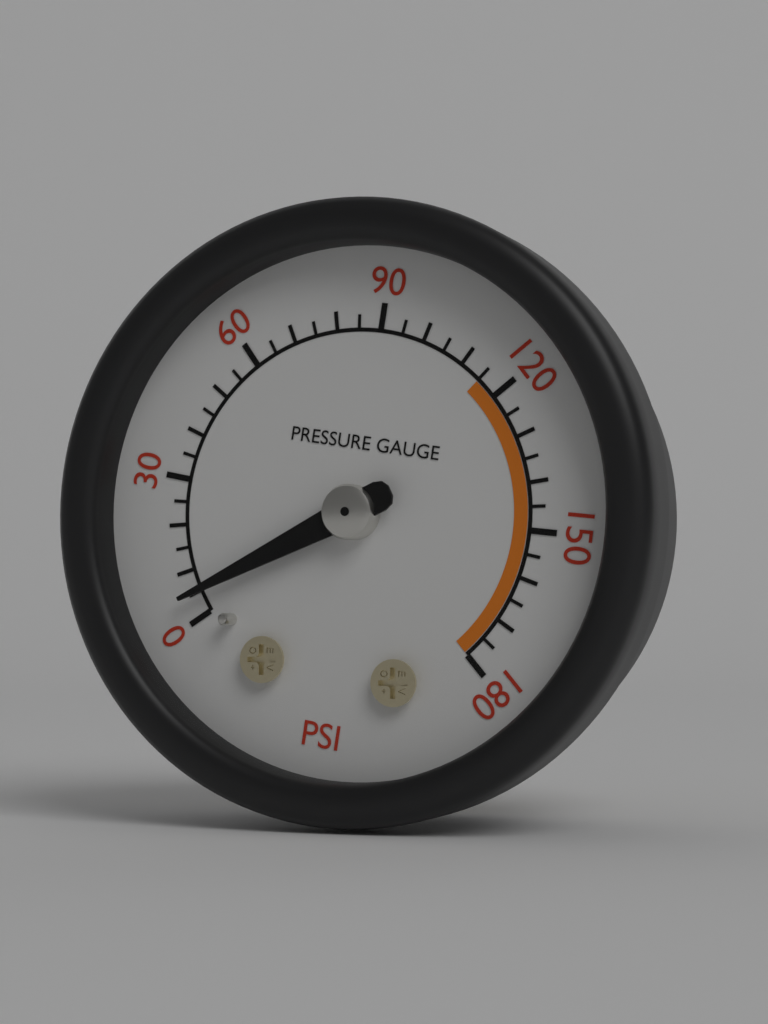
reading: 5 psi
